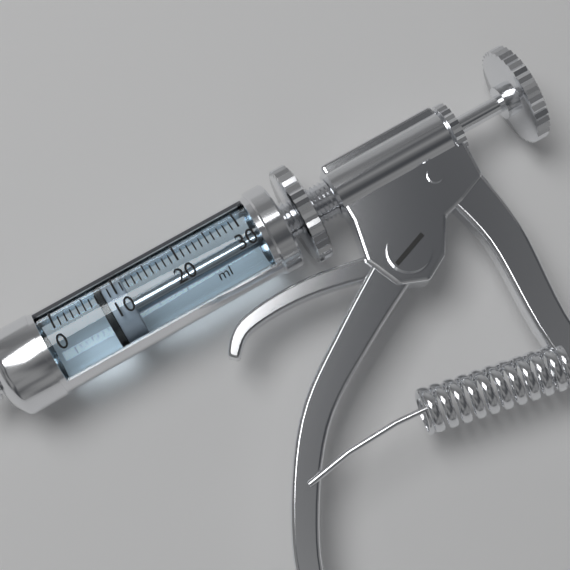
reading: 7 ml
